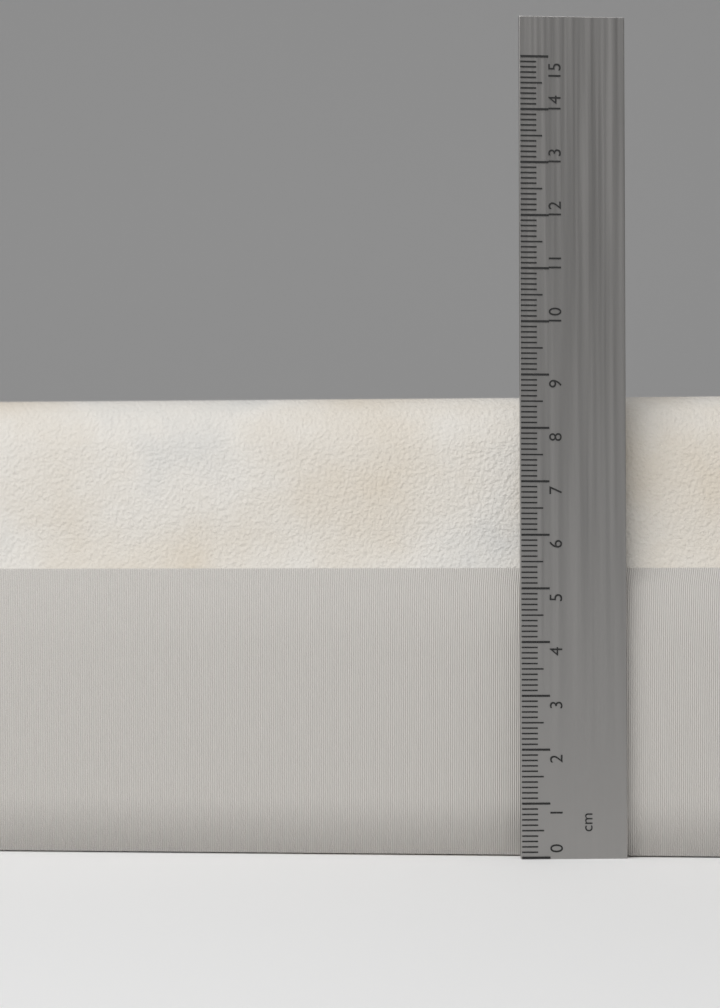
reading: 8.7 cm
